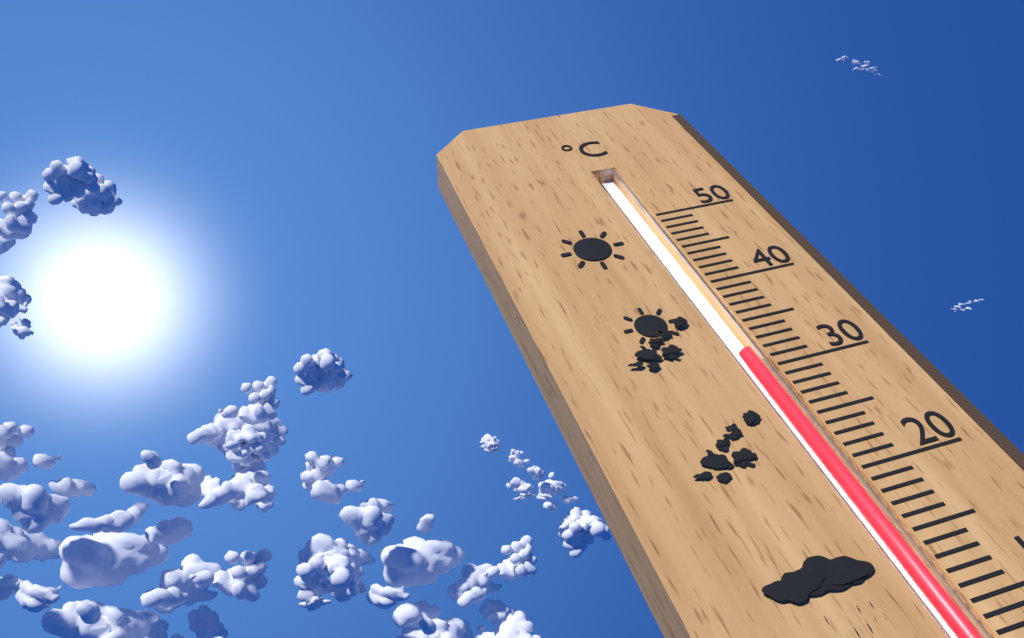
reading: 32 °C
